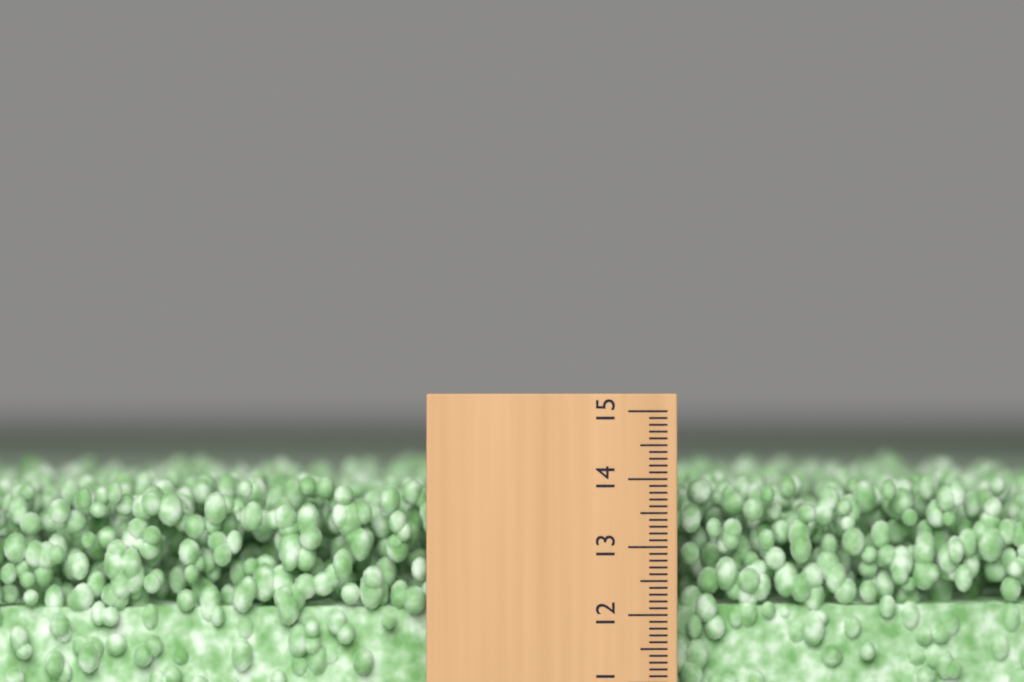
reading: 14.0 (no unit)
